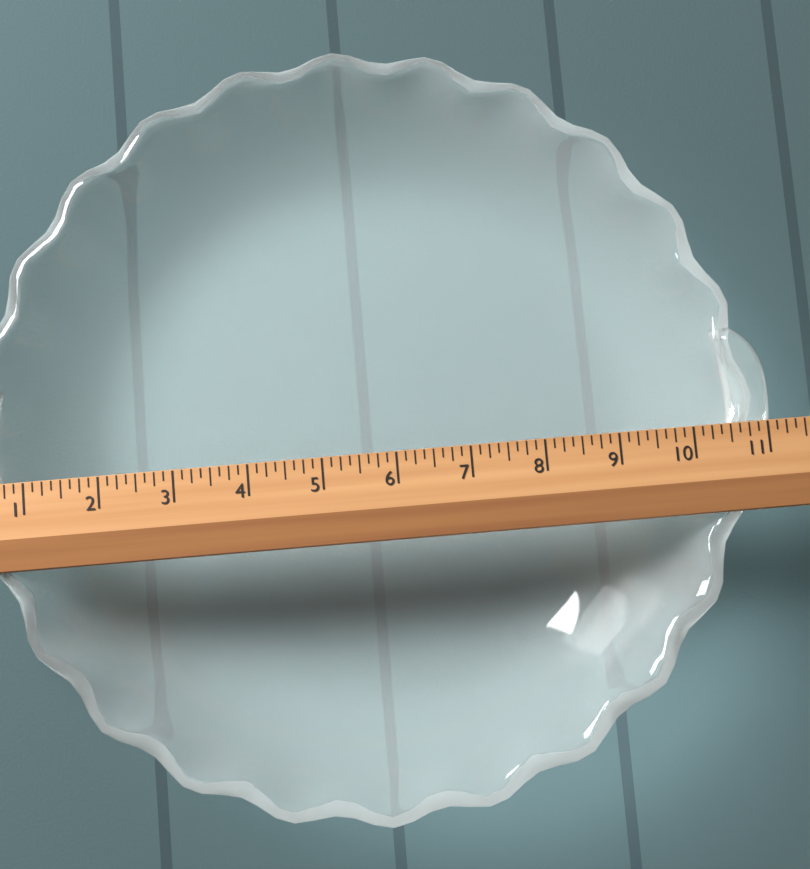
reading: 11.125 (no unit)
